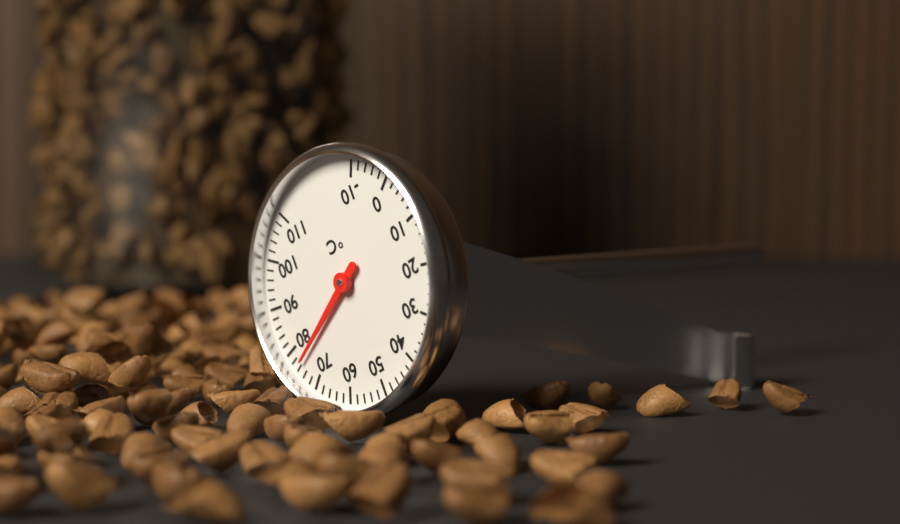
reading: 76 °C
